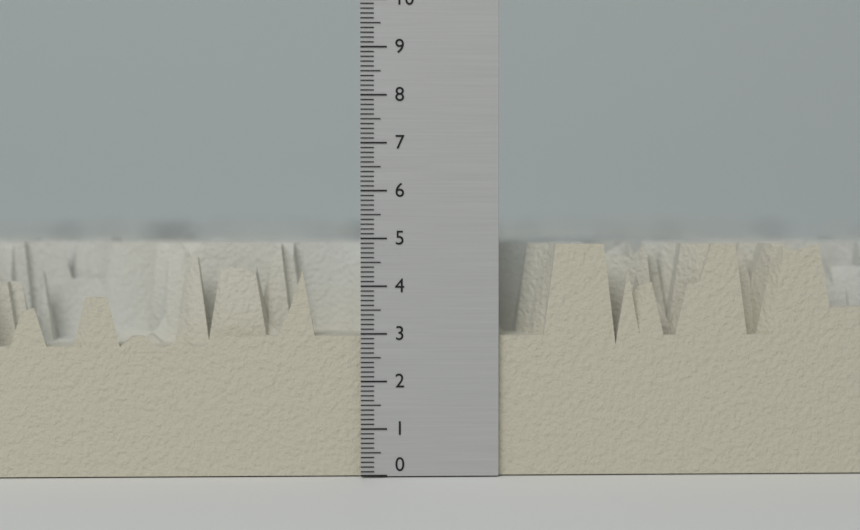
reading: 4.9 (no unit)
